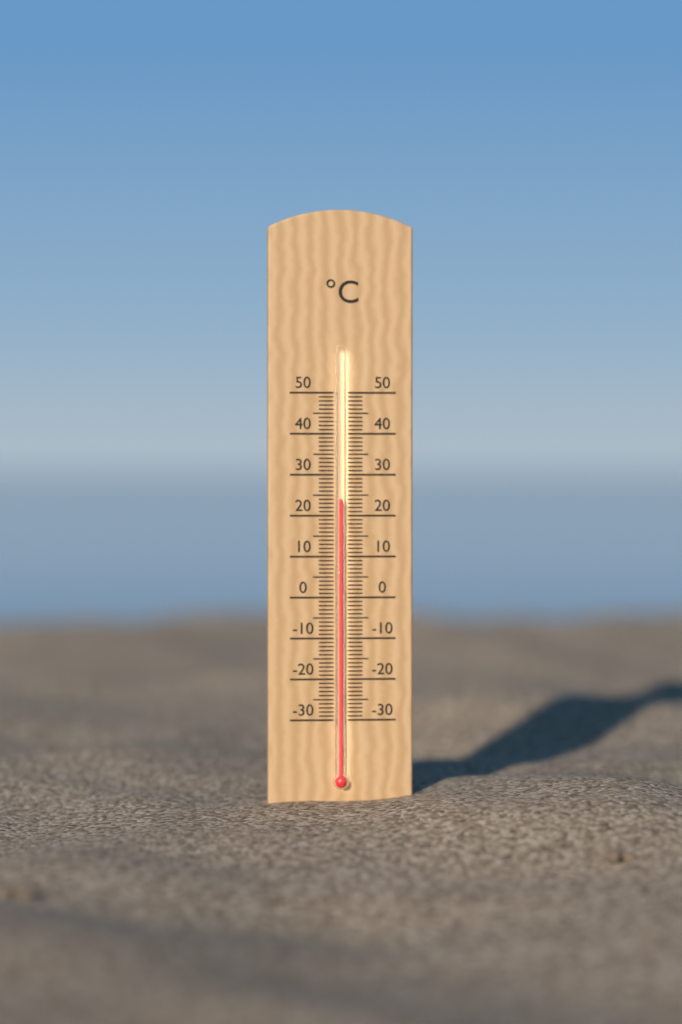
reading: 24 °C
